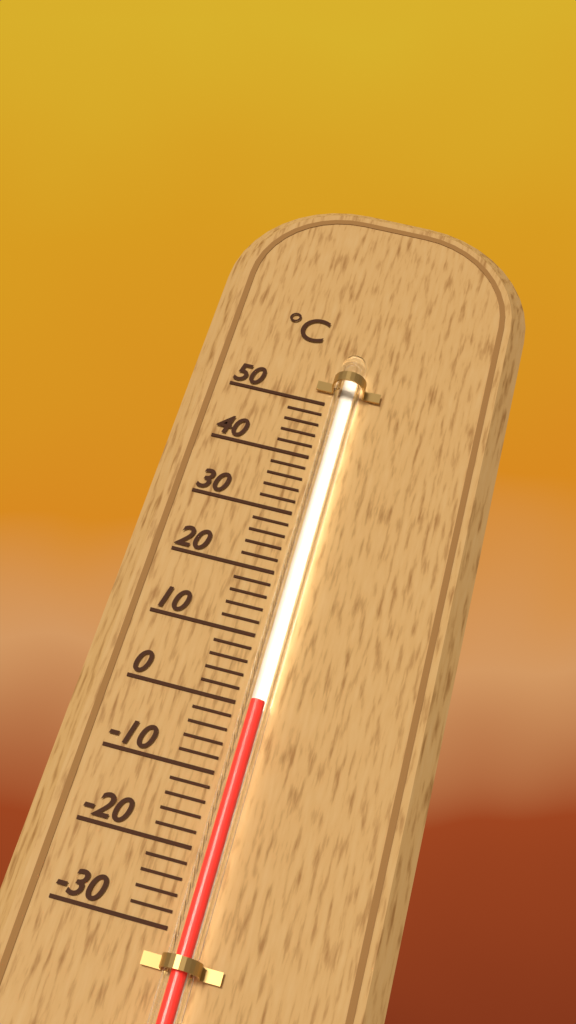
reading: 0 °C
